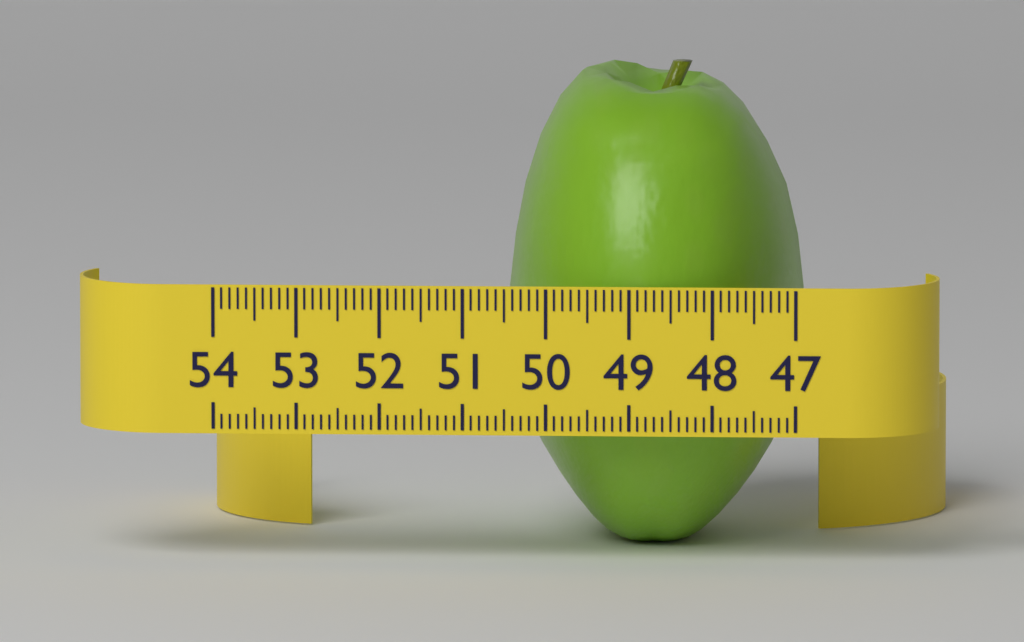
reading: 50.6 (no unit)
